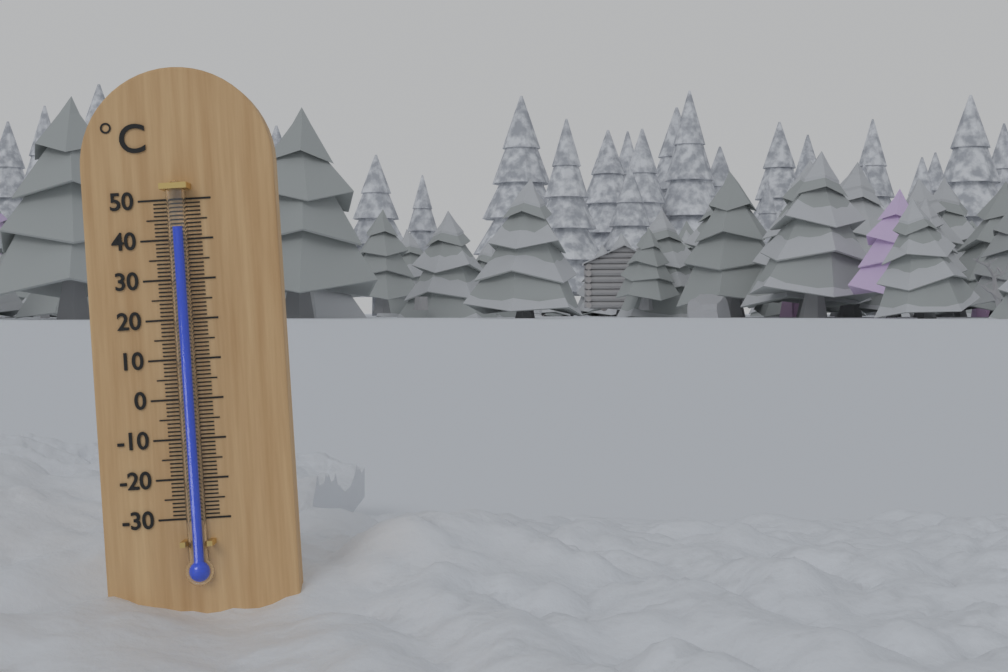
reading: 43 °C
